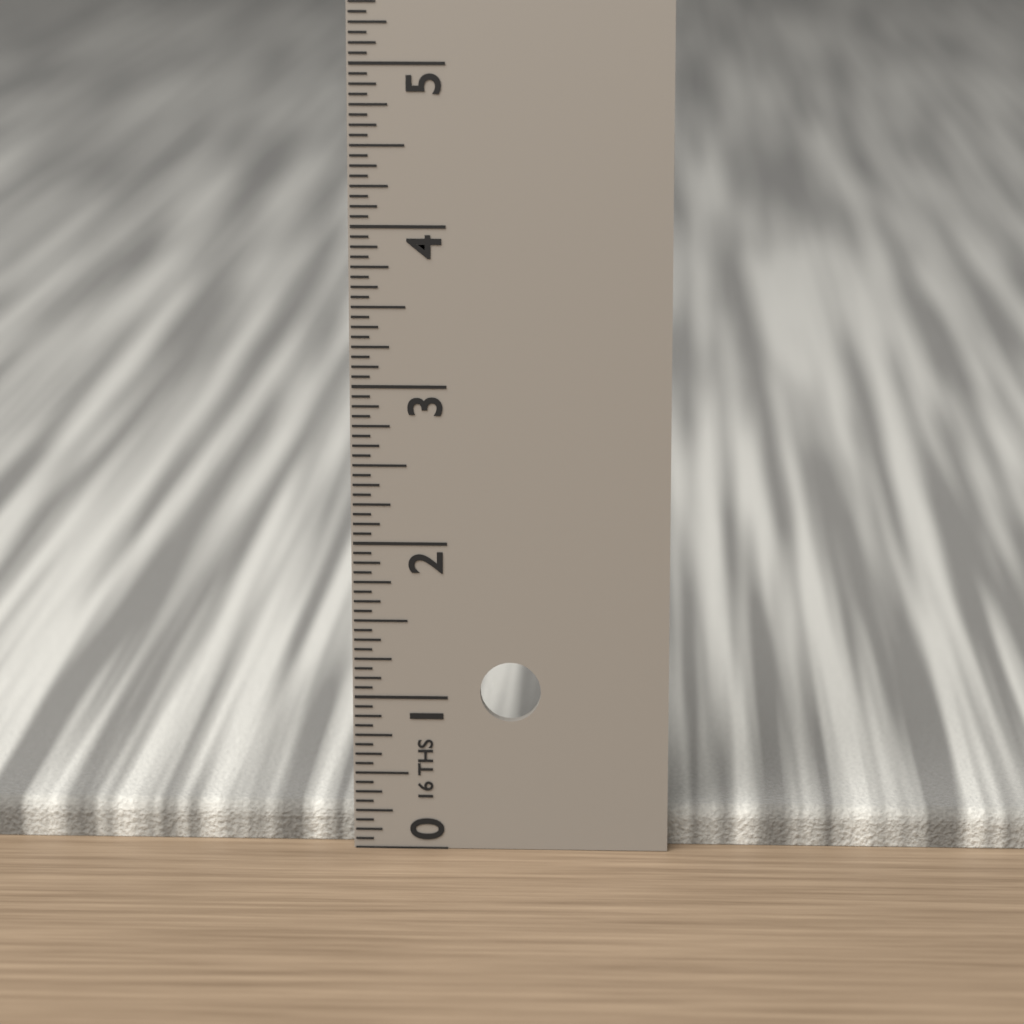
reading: 0.2500 in
